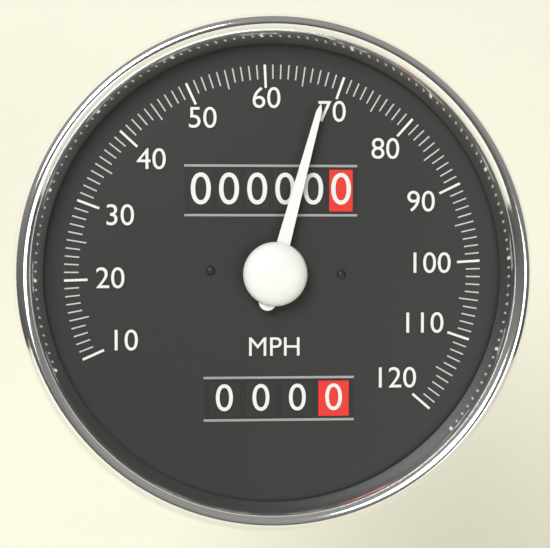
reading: 68 MPH
